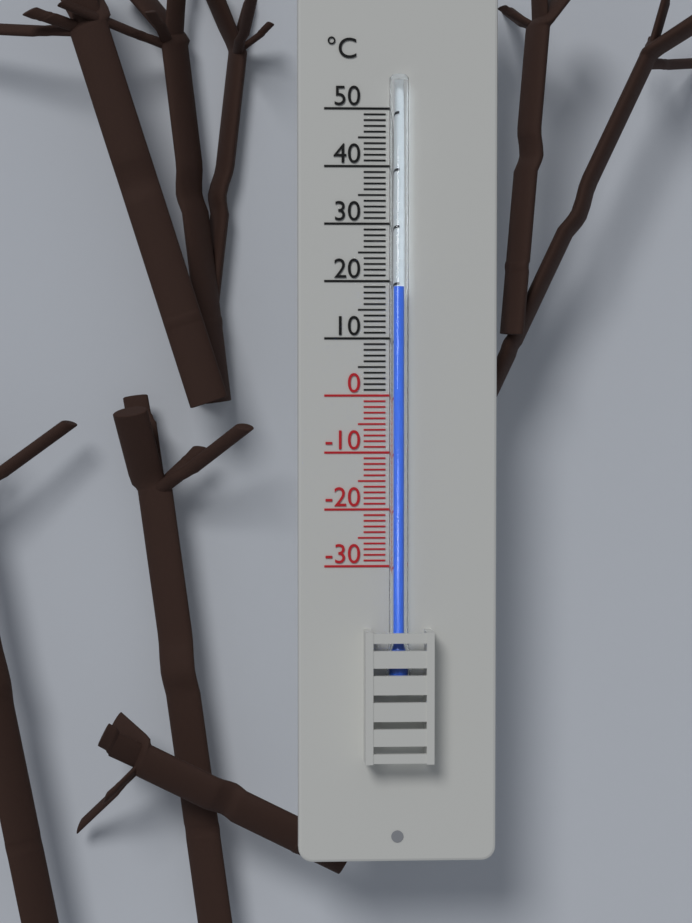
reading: 19 °C
